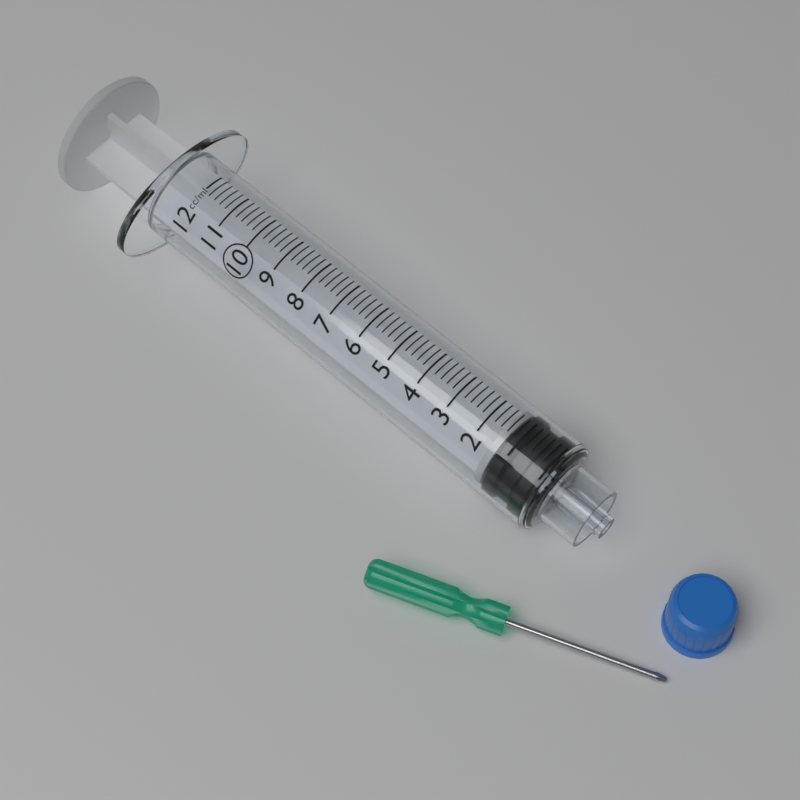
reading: 0.0 ml
